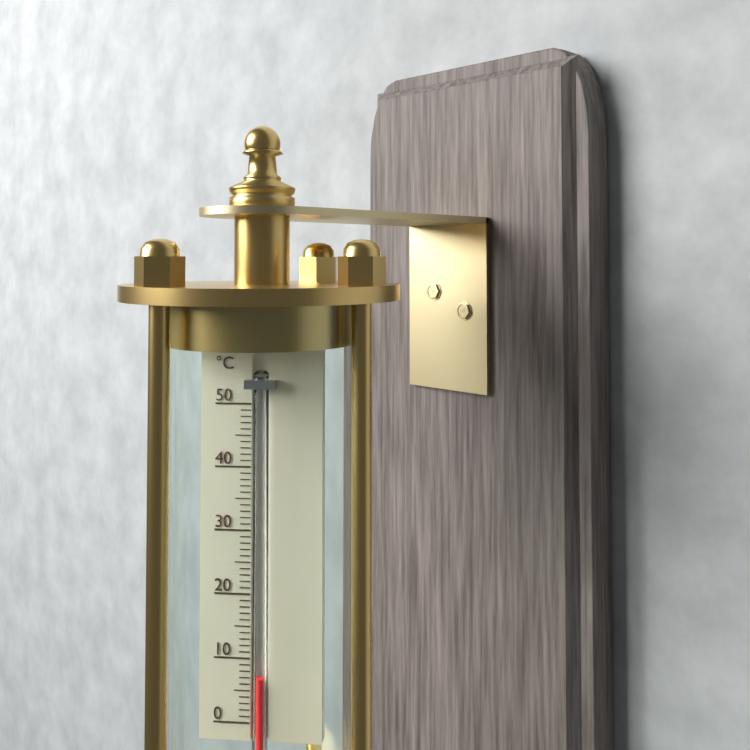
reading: 7 °C
